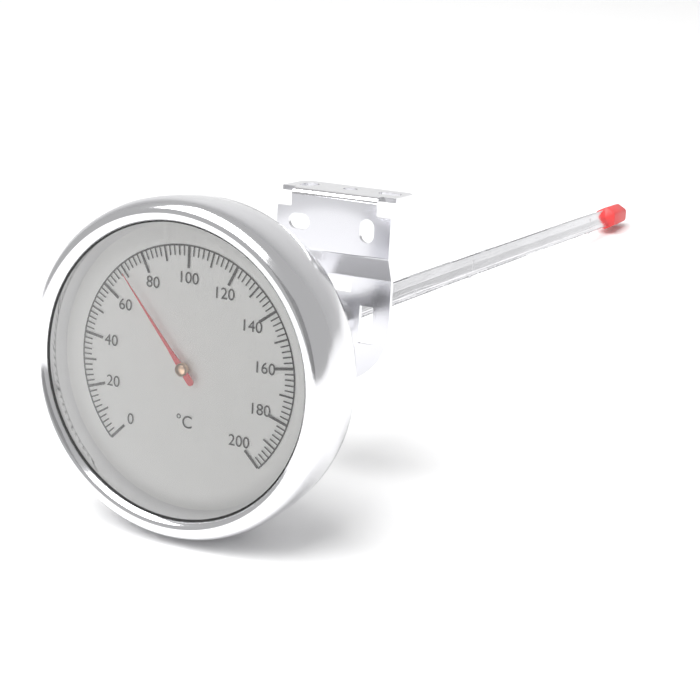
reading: 70 °C
